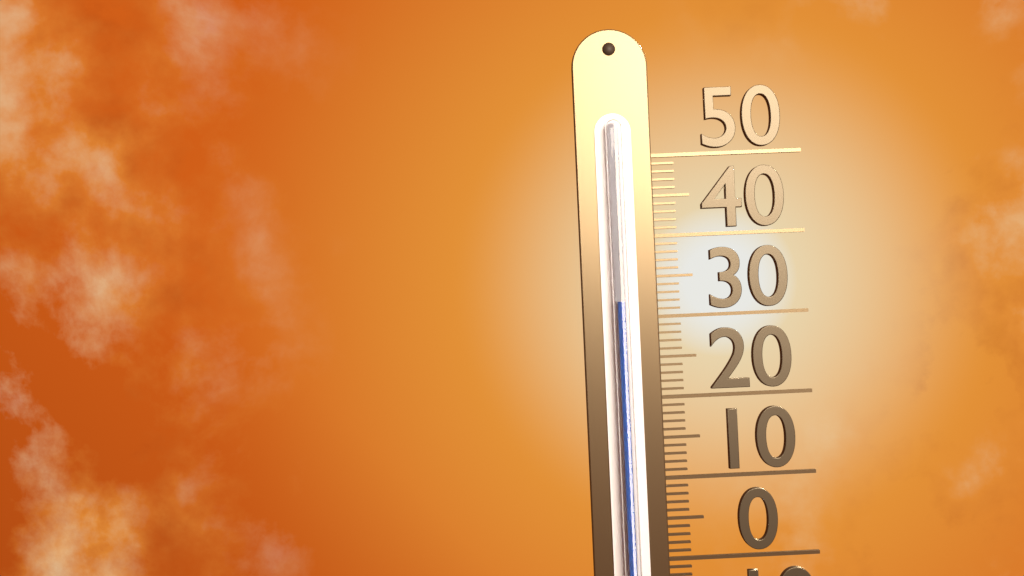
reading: 32 (no unit)
